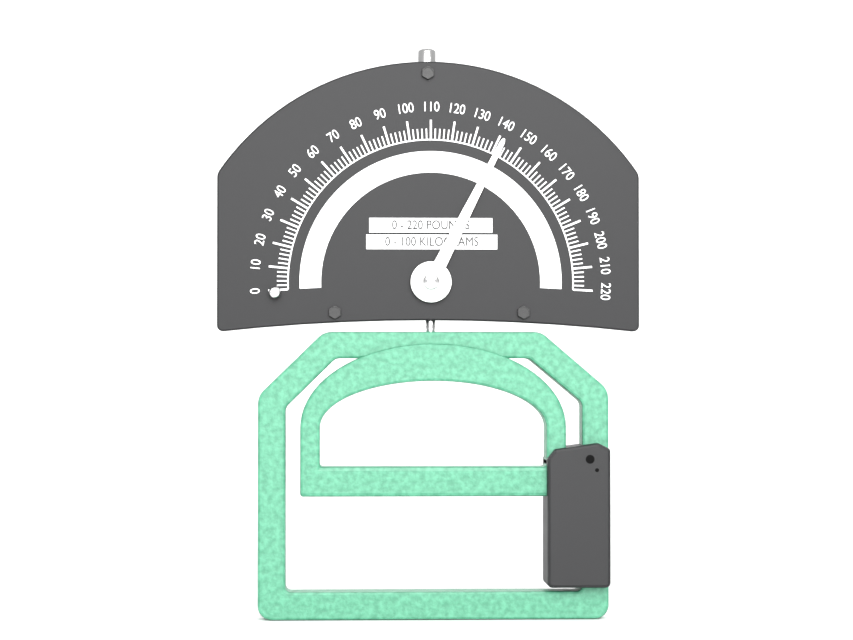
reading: 142 lb
